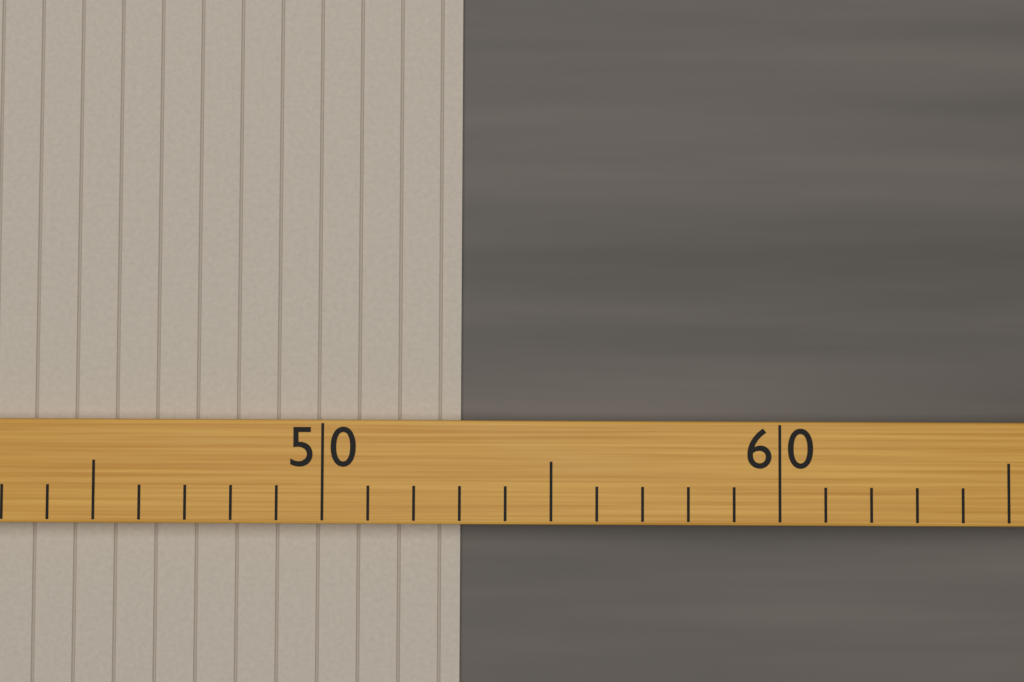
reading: 53 (no unit)
